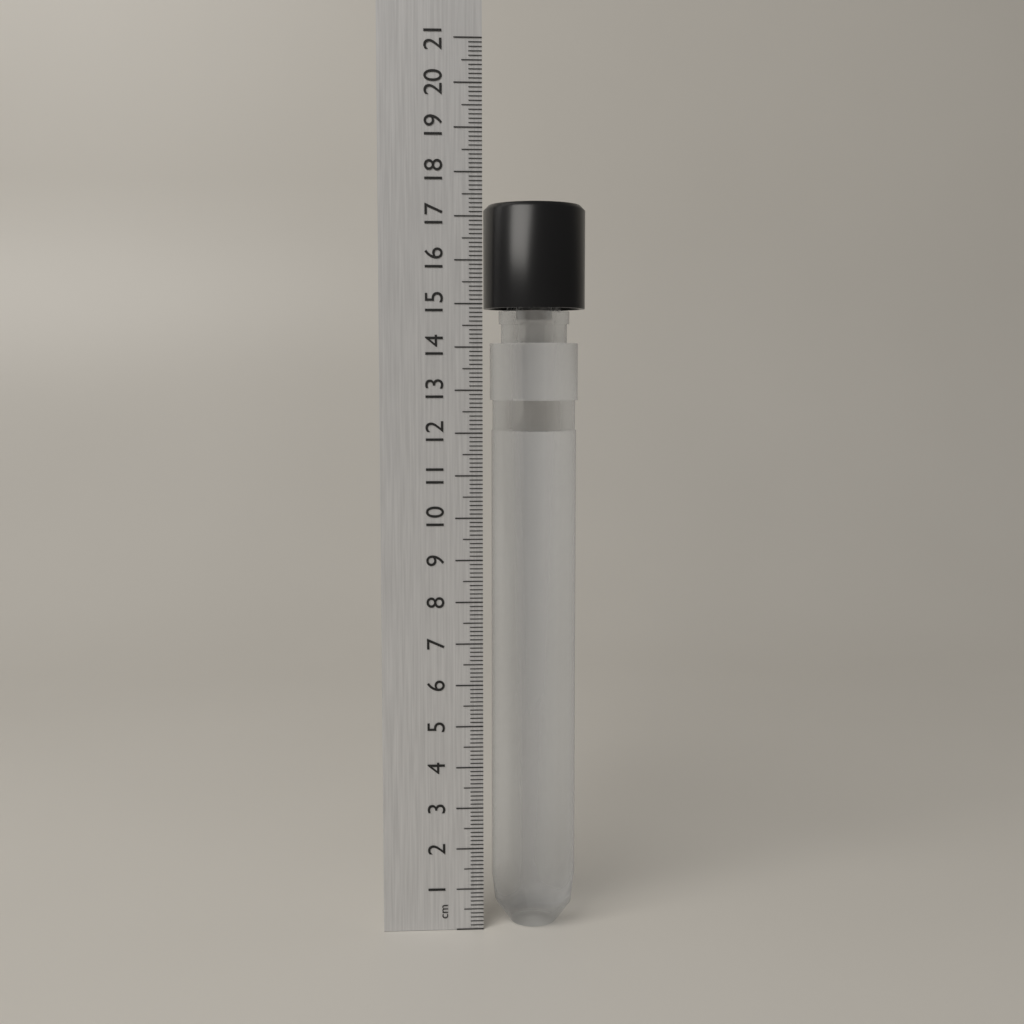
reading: 17.3 cm
